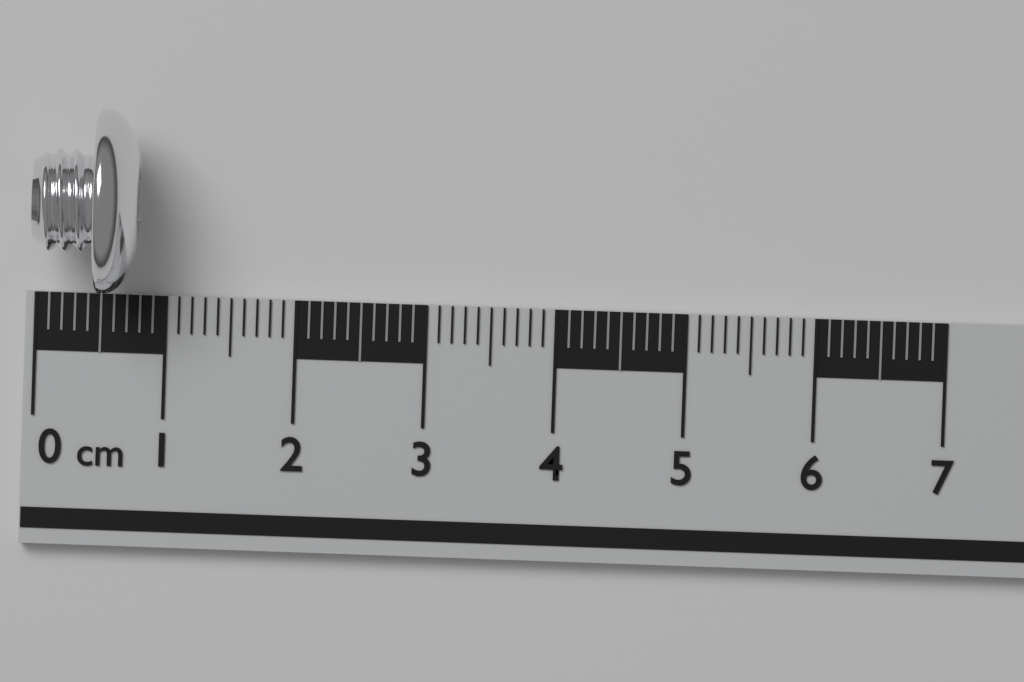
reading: 0.8 cm
